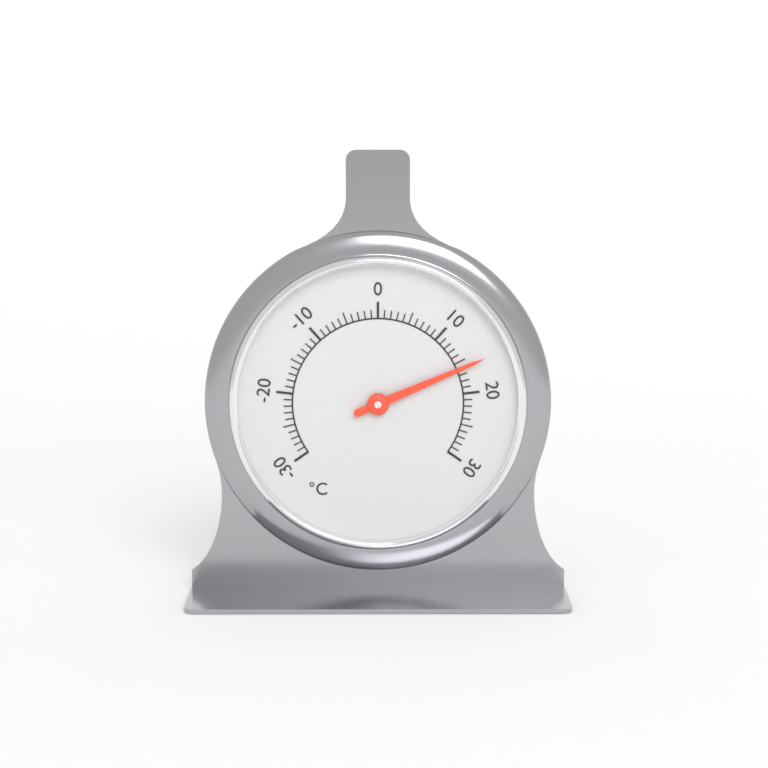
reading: 16 °C
